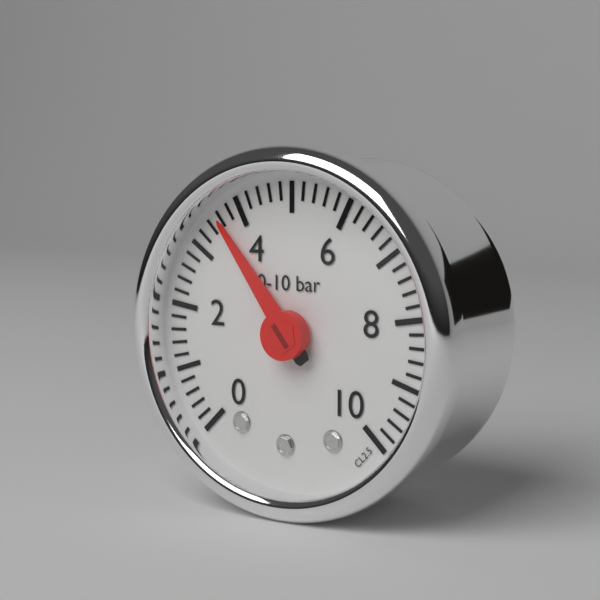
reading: 3.6 bar
